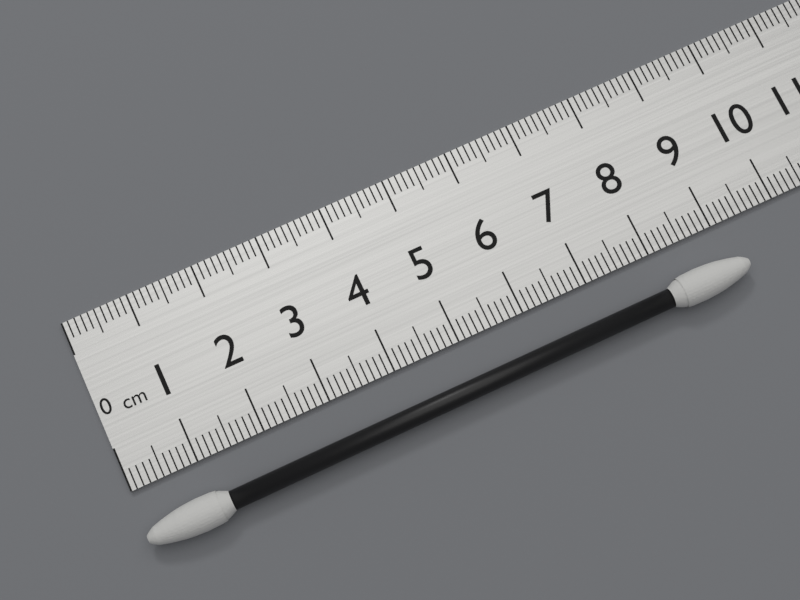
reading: 9.2 cm
